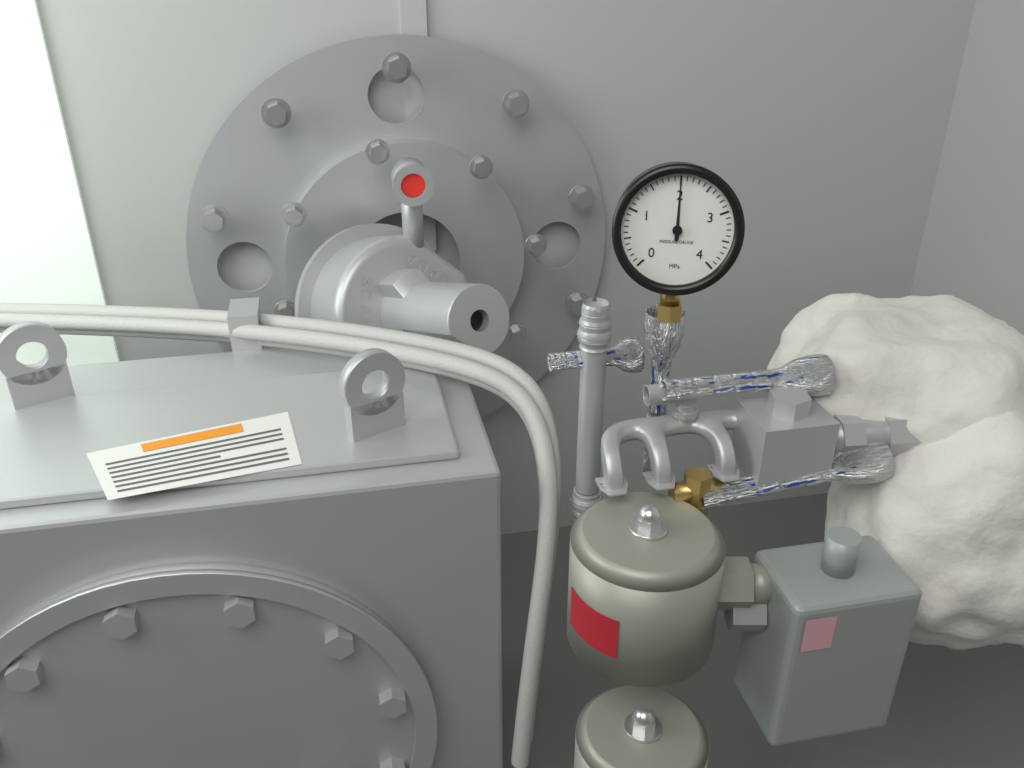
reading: 2.0 MPa
